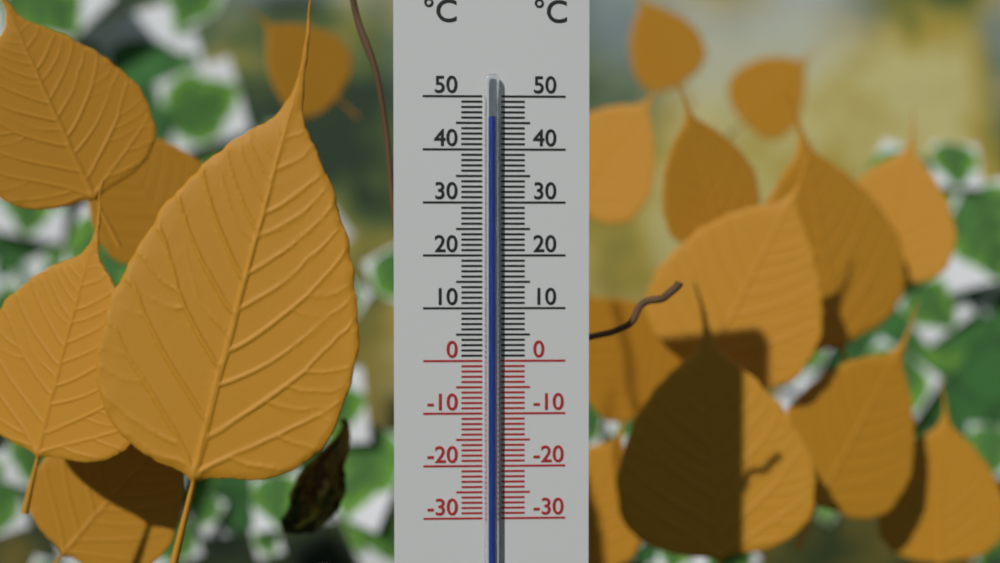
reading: 46 °C
